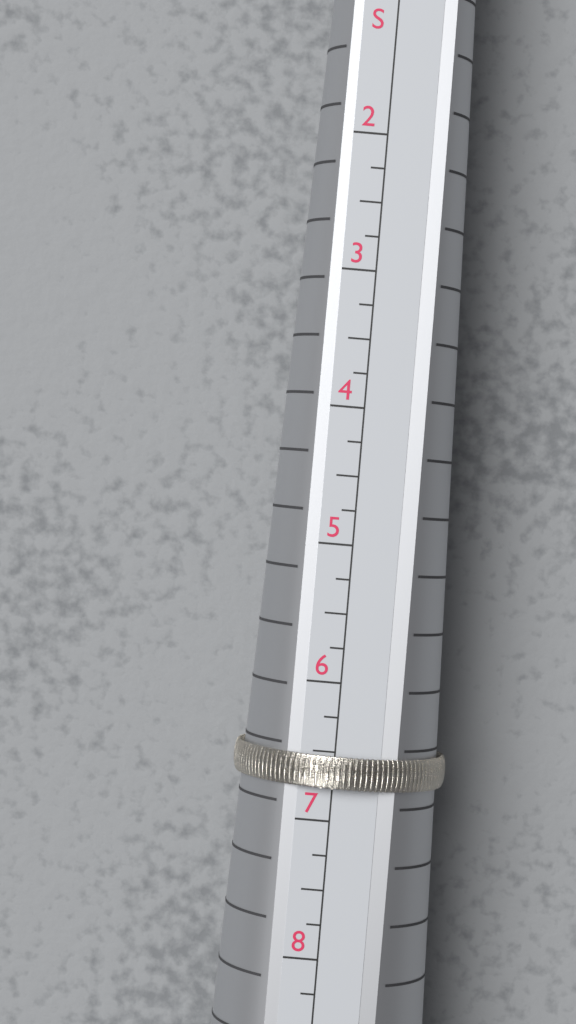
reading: 6.75 US
